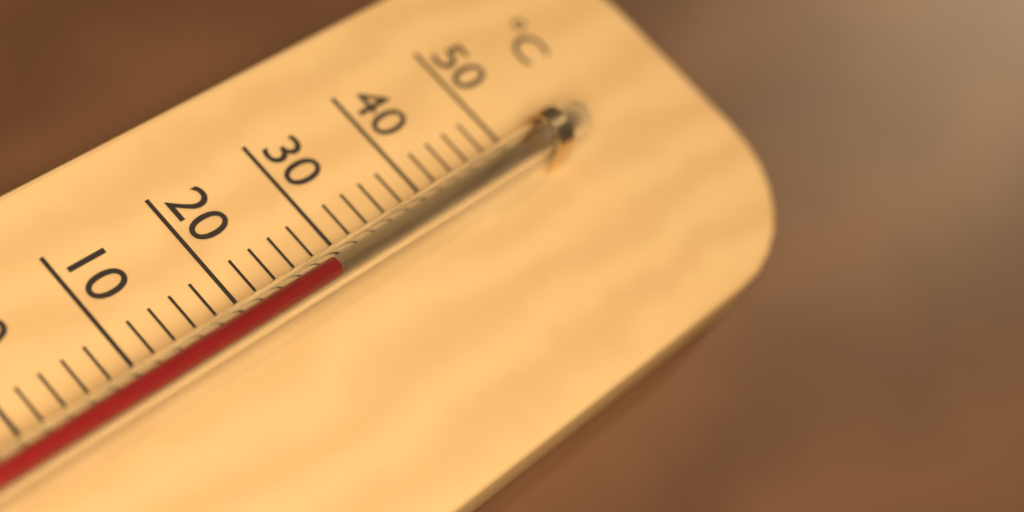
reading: 27 °C
